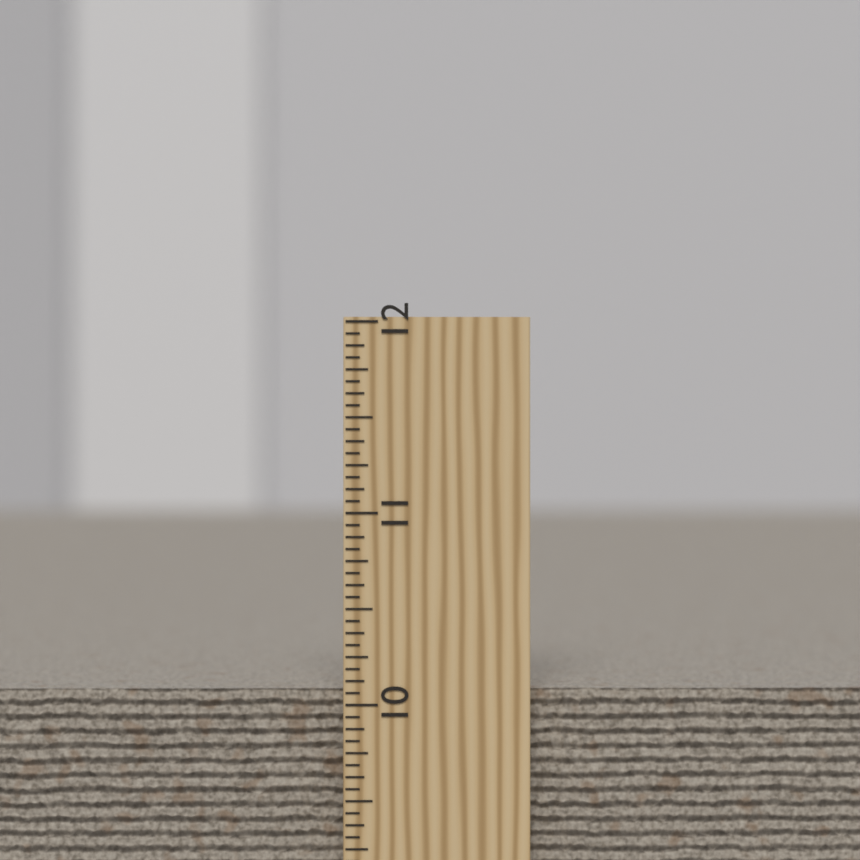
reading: 10.0625 inch
